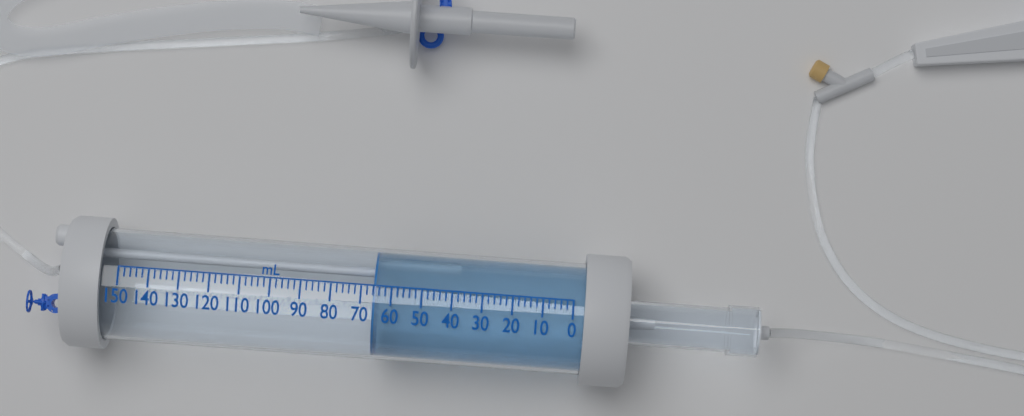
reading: 66 mL
